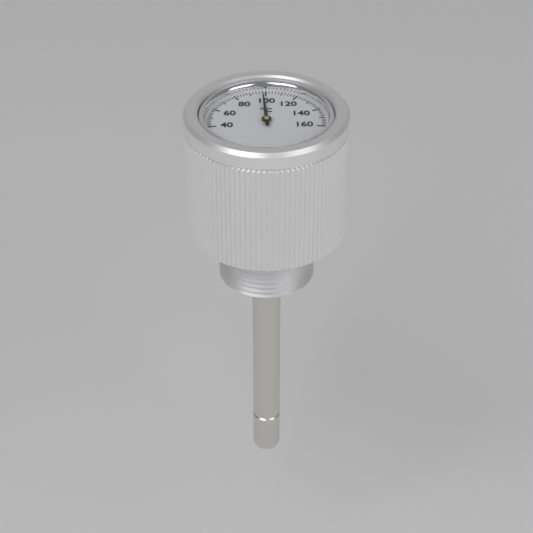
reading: 98 °C
